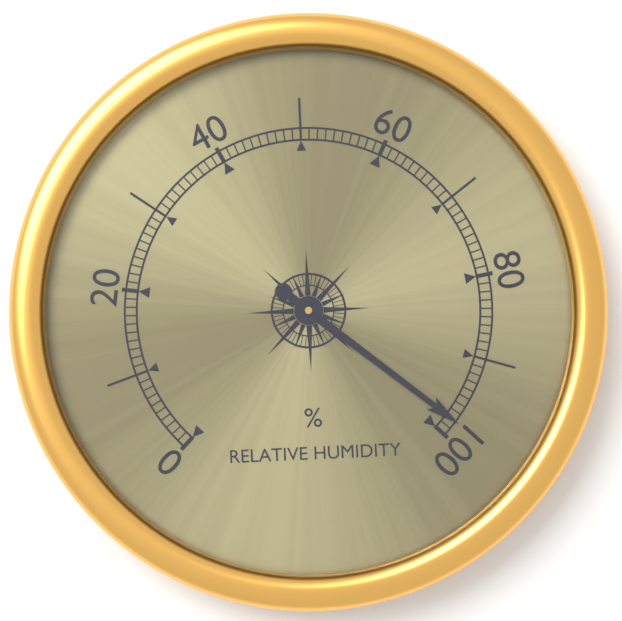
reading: 98 %
